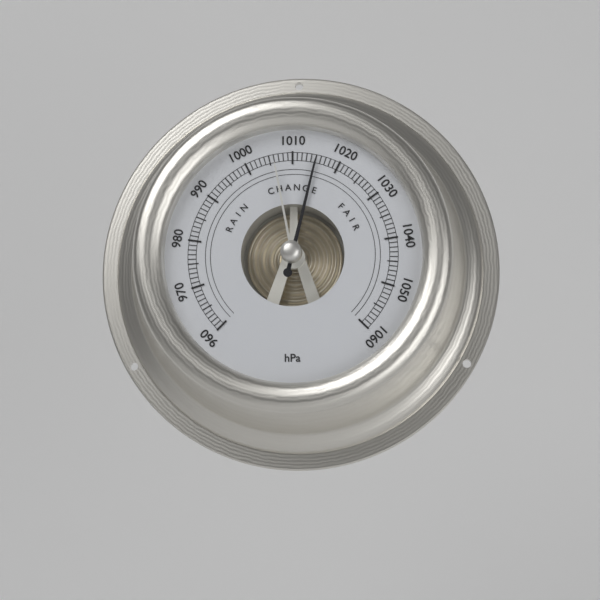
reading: 1015 hPa
